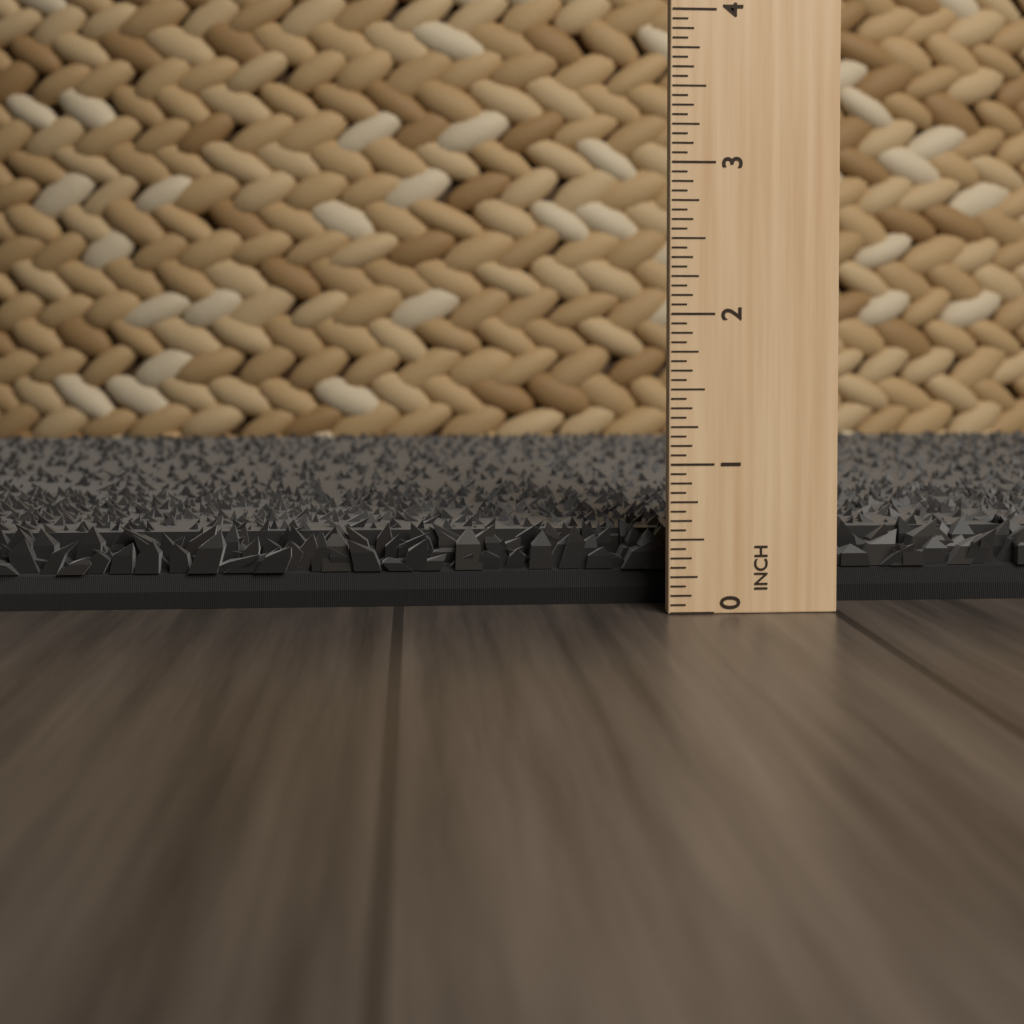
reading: 0.5625 in
